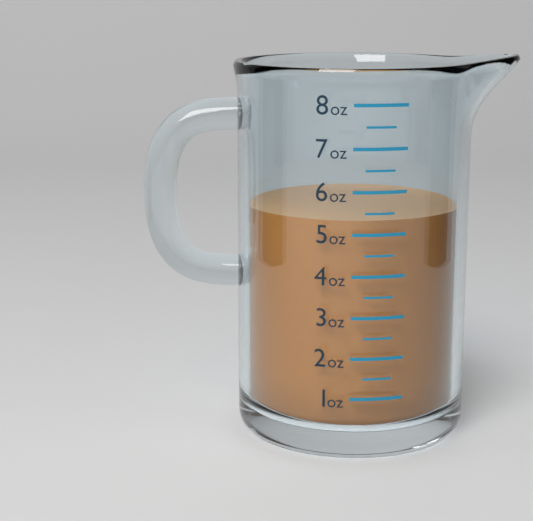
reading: 5.3 oz
